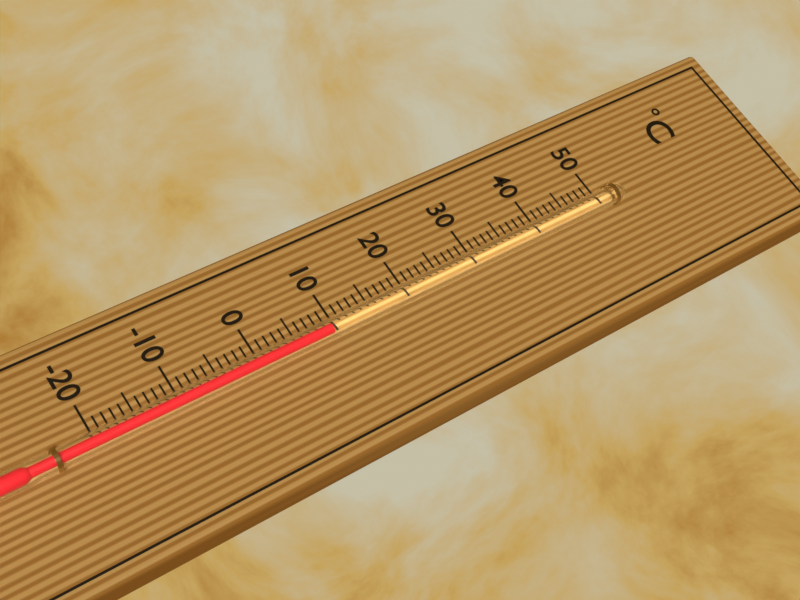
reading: 9 °C
